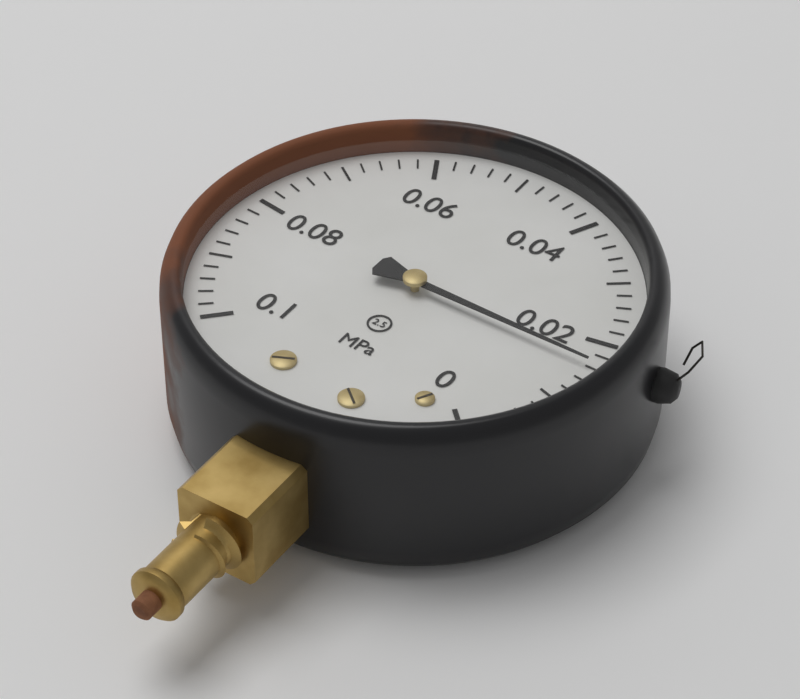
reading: 0.016 MPa
